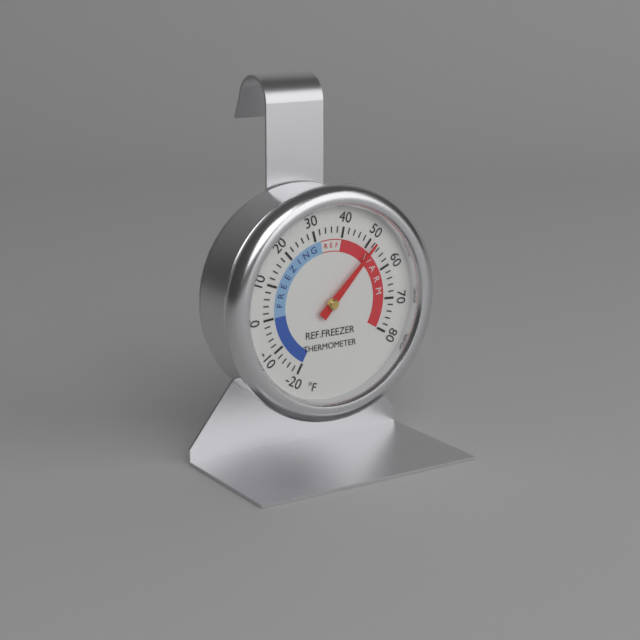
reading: 52 °F
